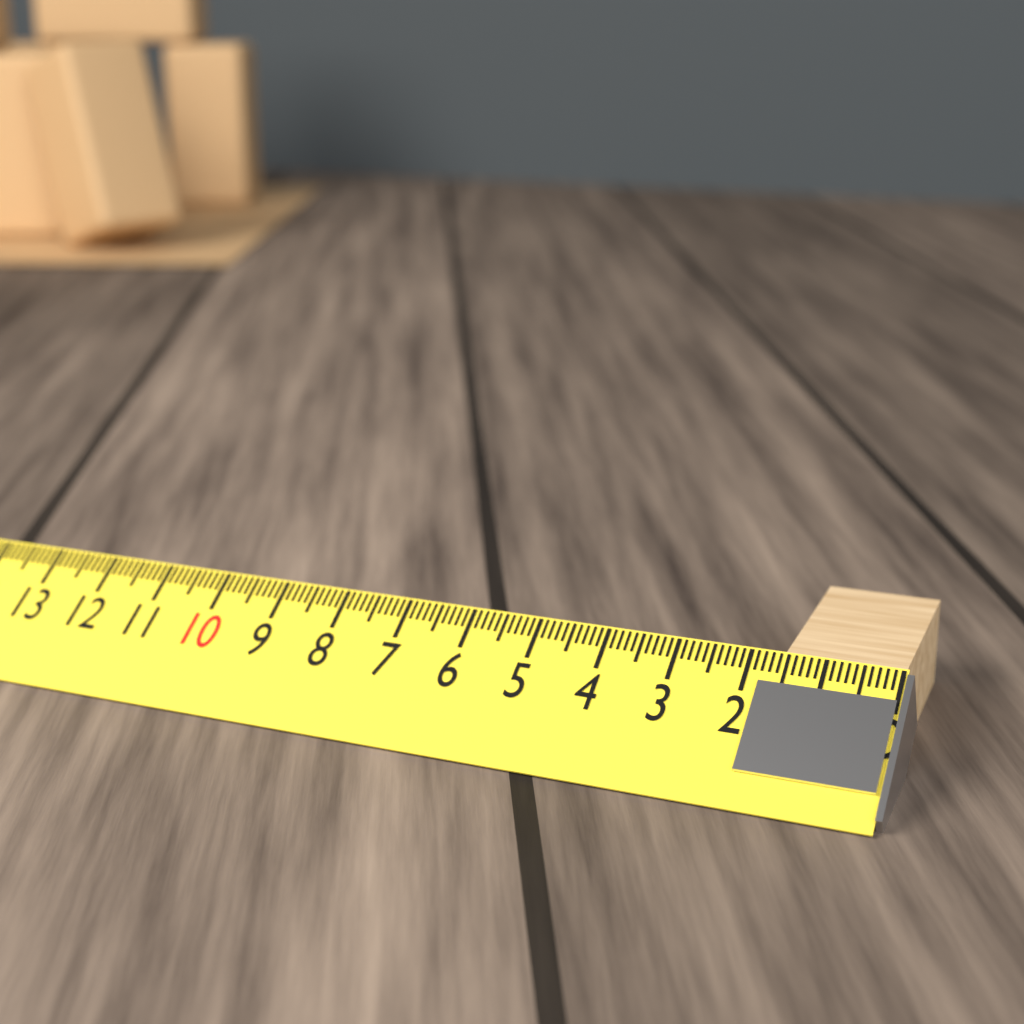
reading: 1.6 cm
